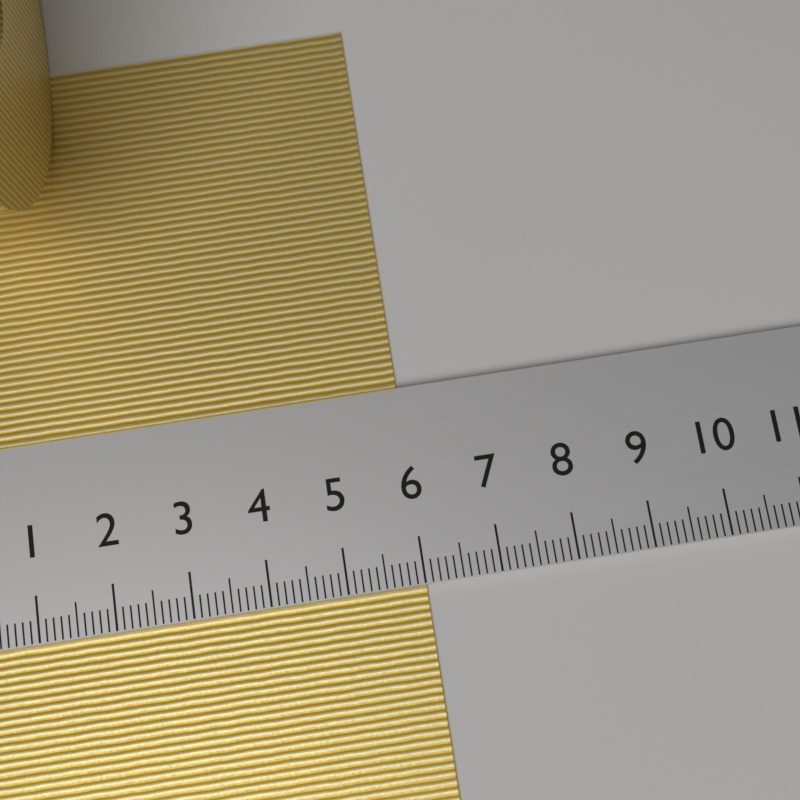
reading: 6.0 cm
